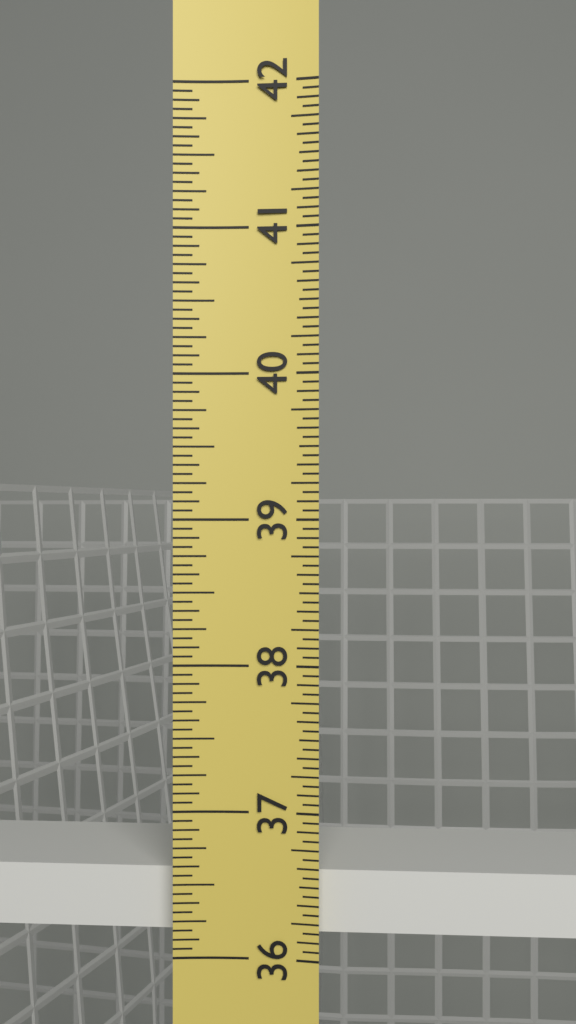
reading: 36.5625 in
